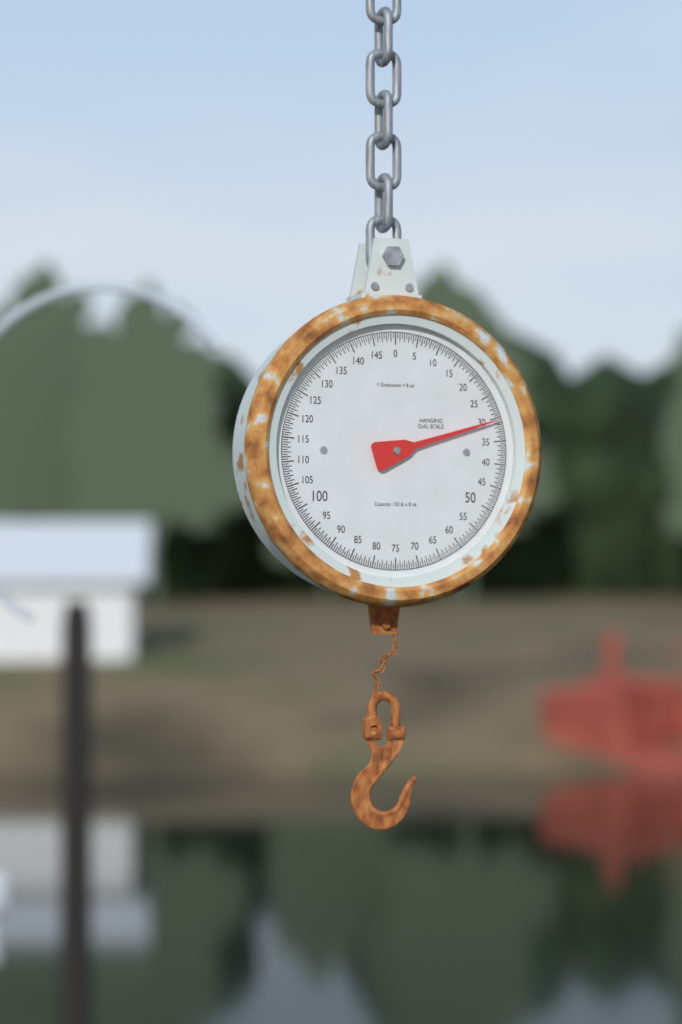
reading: 30.5 lb
